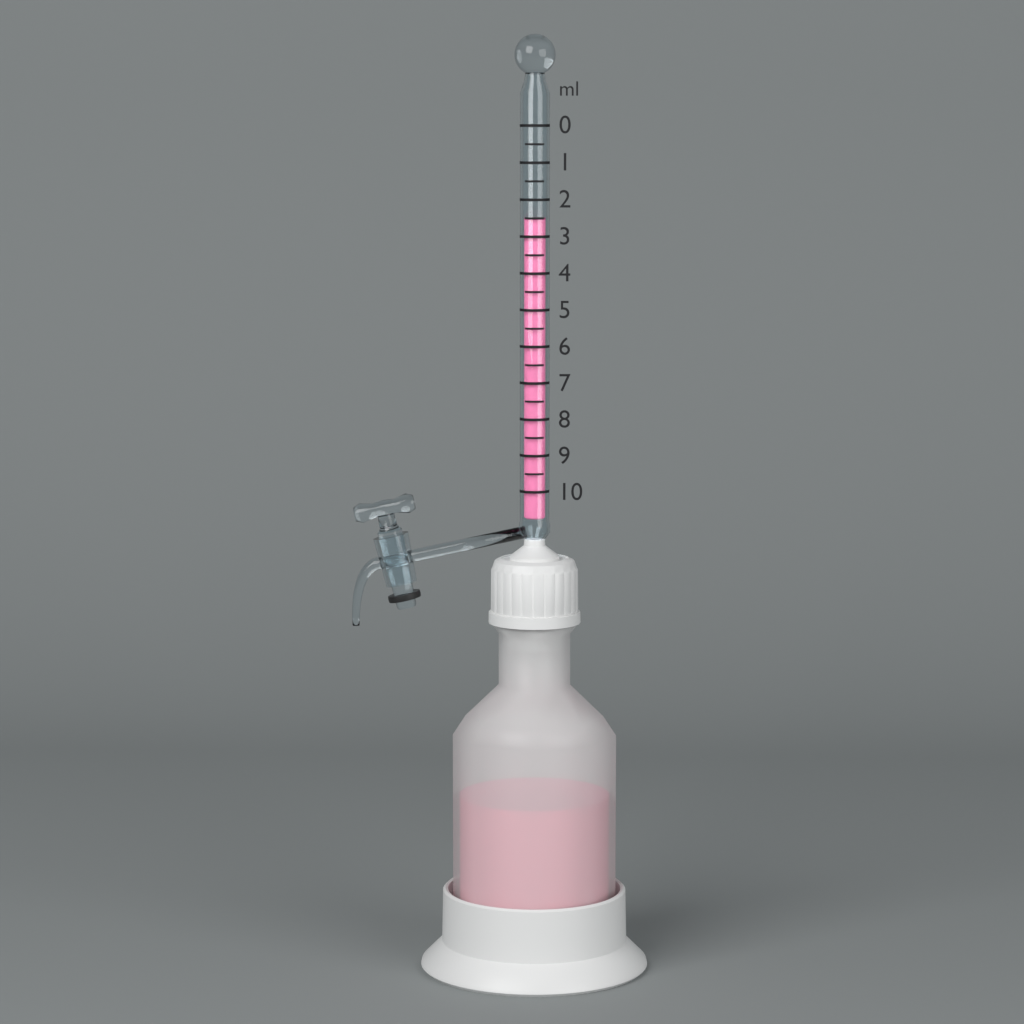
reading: 2.5 ml
